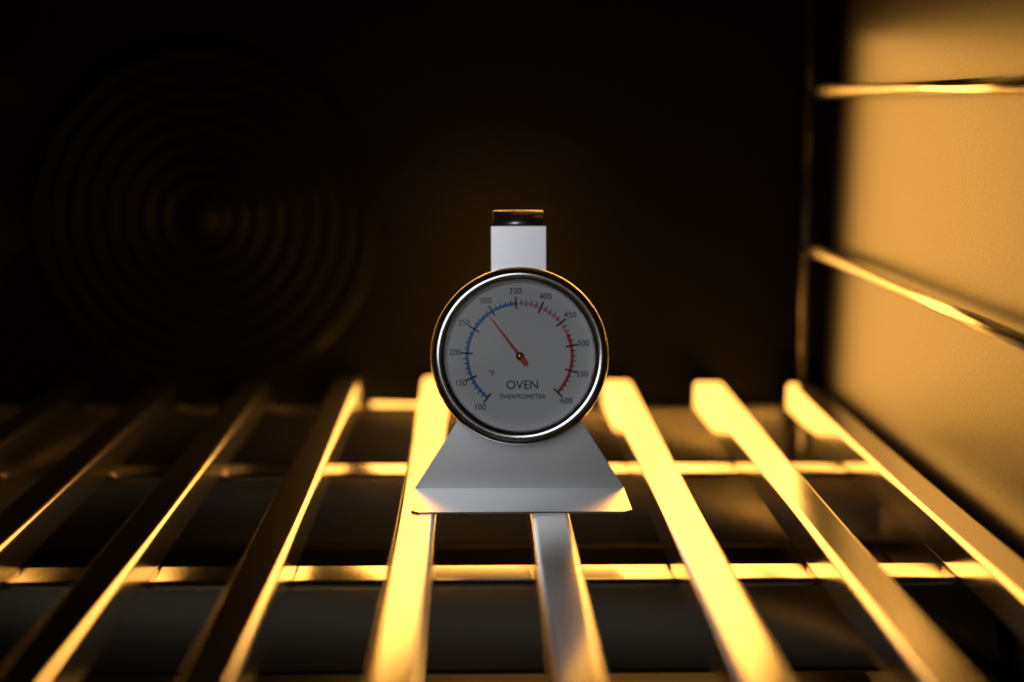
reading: 290 °F
